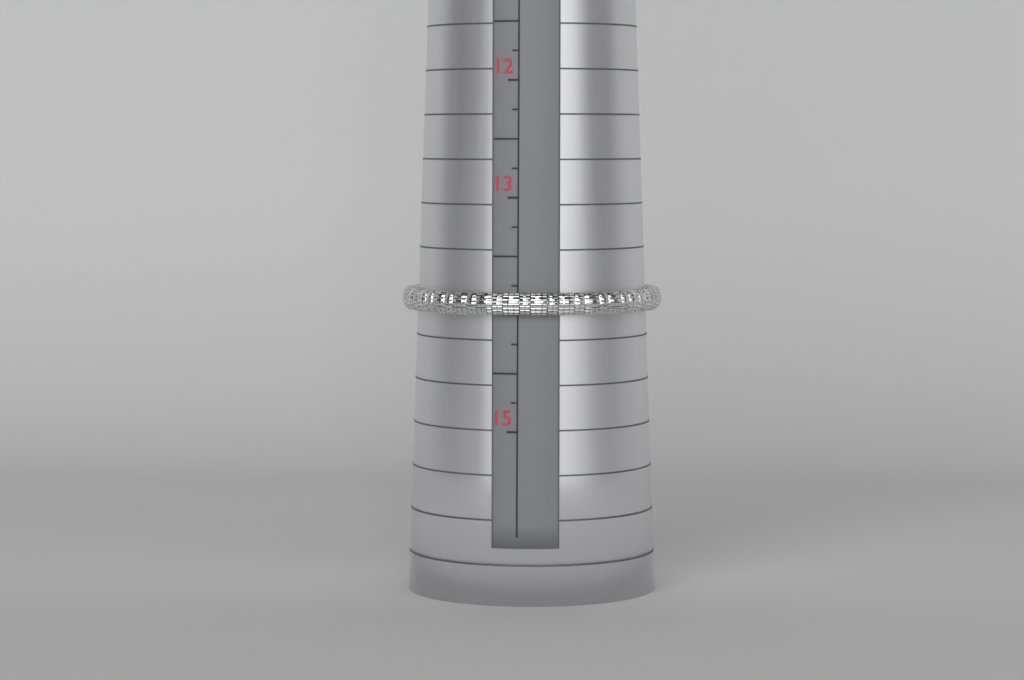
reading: 14.00 (no unit)
